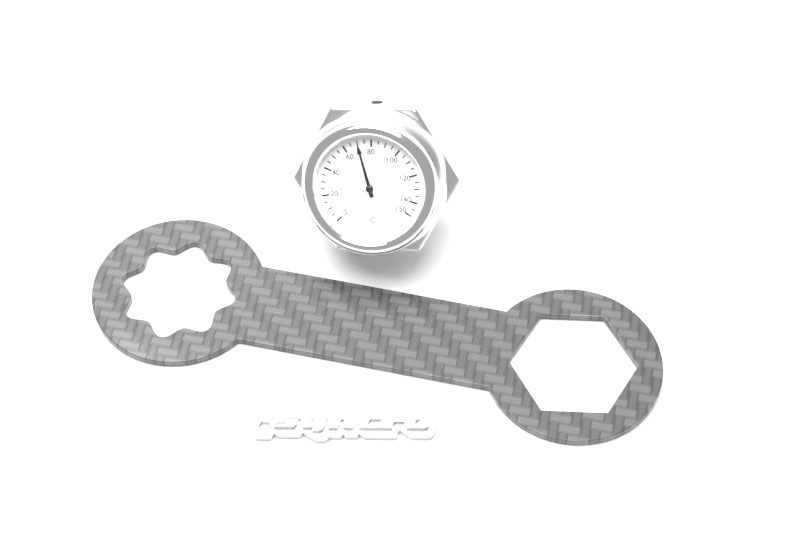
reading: 70 °C
